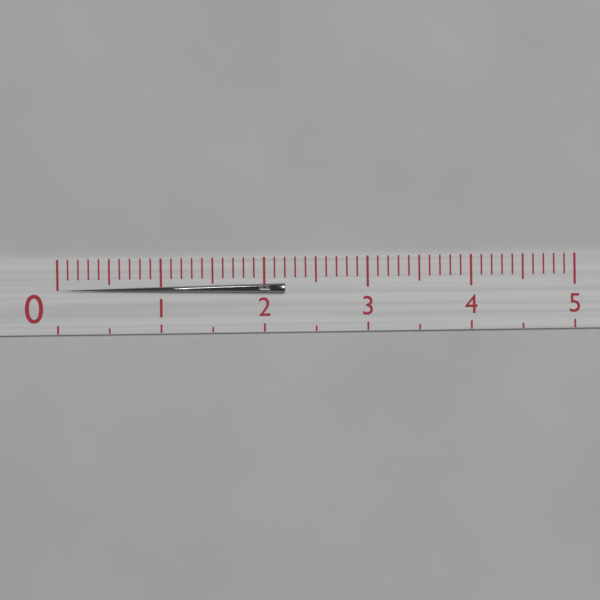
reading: 2.2 (no unit)
